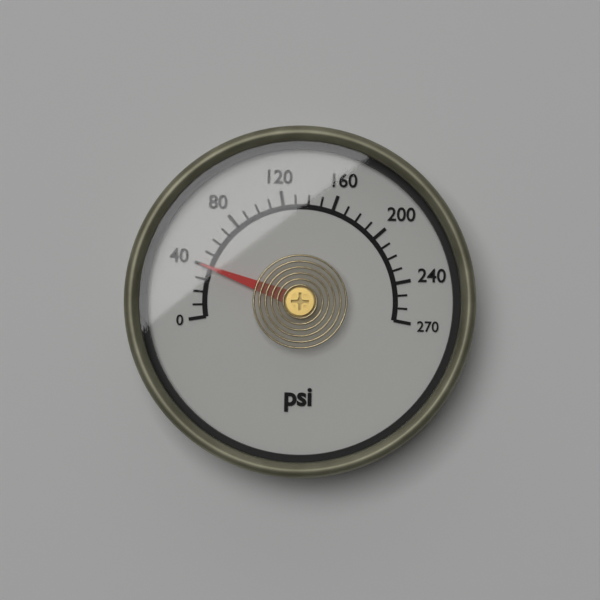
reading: 40 psi
